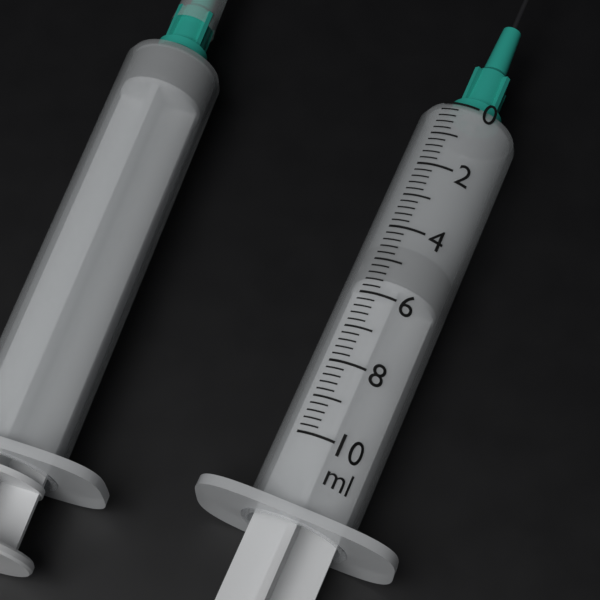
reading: 4.4 ml
